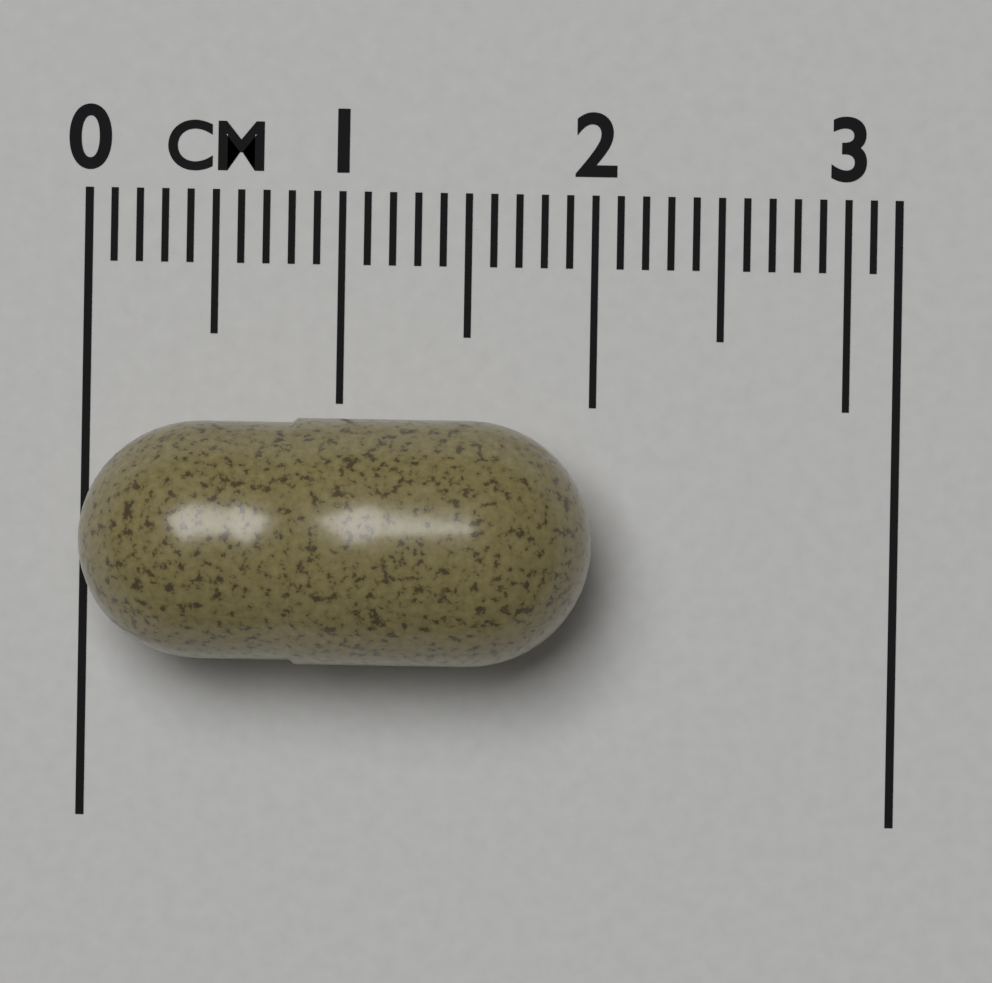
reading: 2.0 cm
